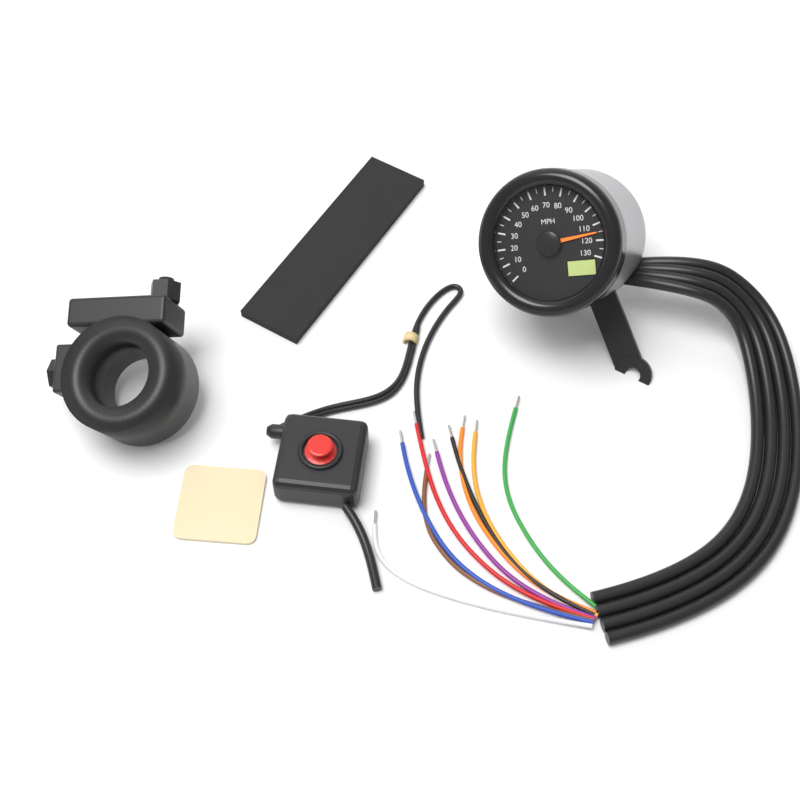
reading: 115 MPH
